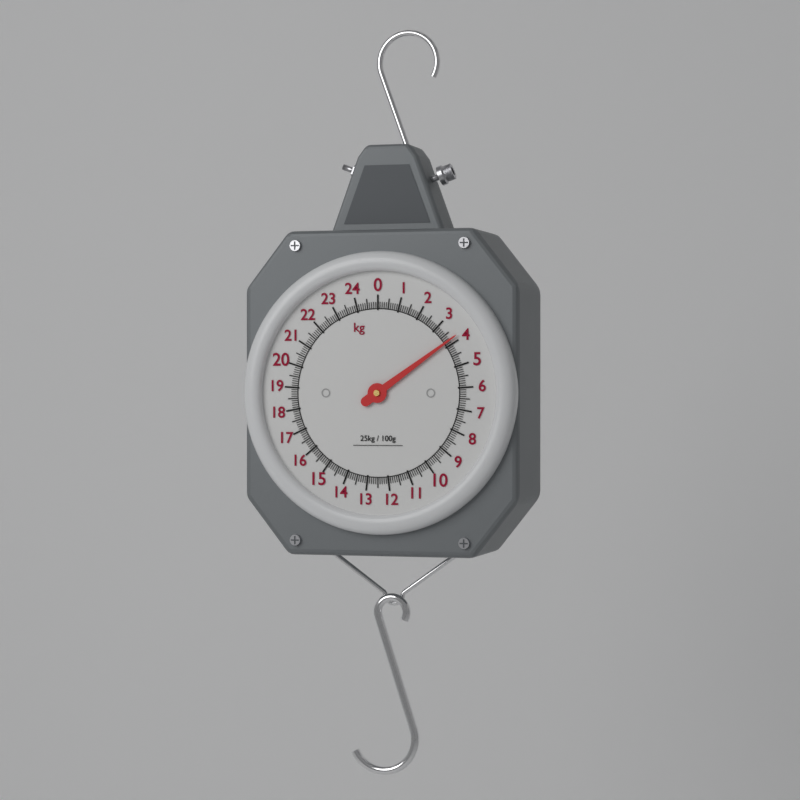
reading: 3.8 kg
